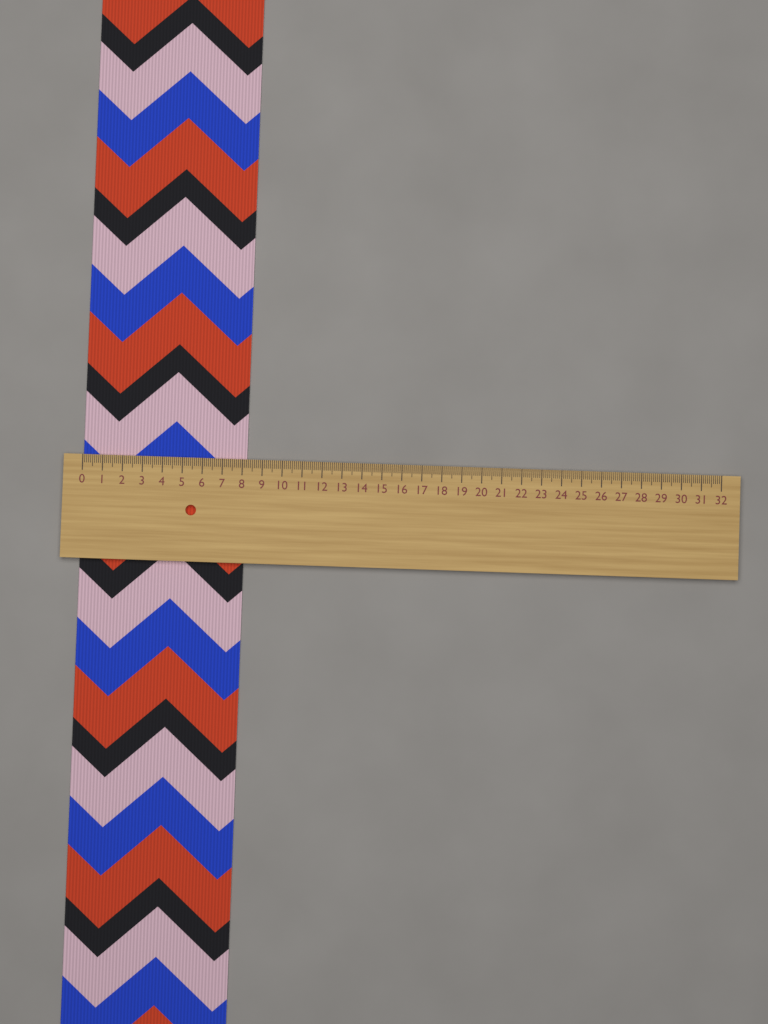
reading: 8.2 (no unit)
